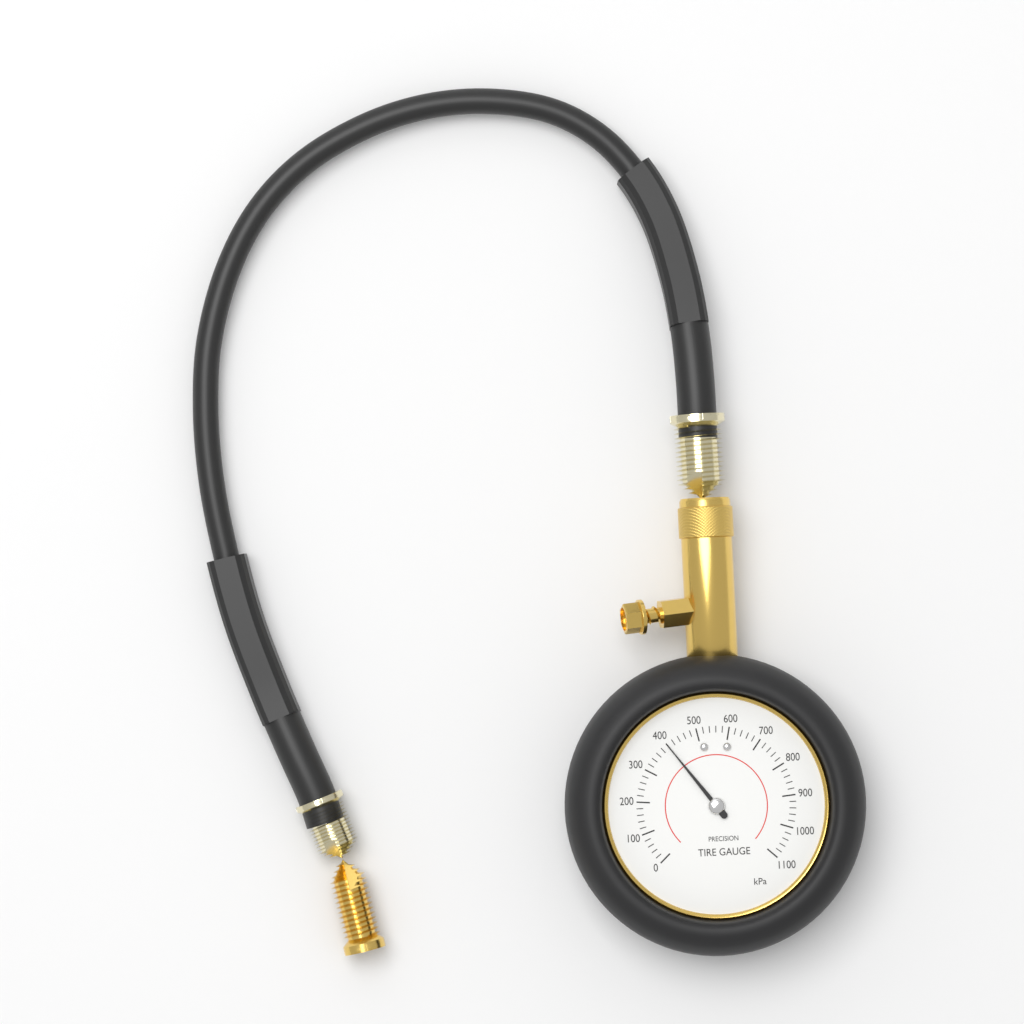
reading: 400 kPa
